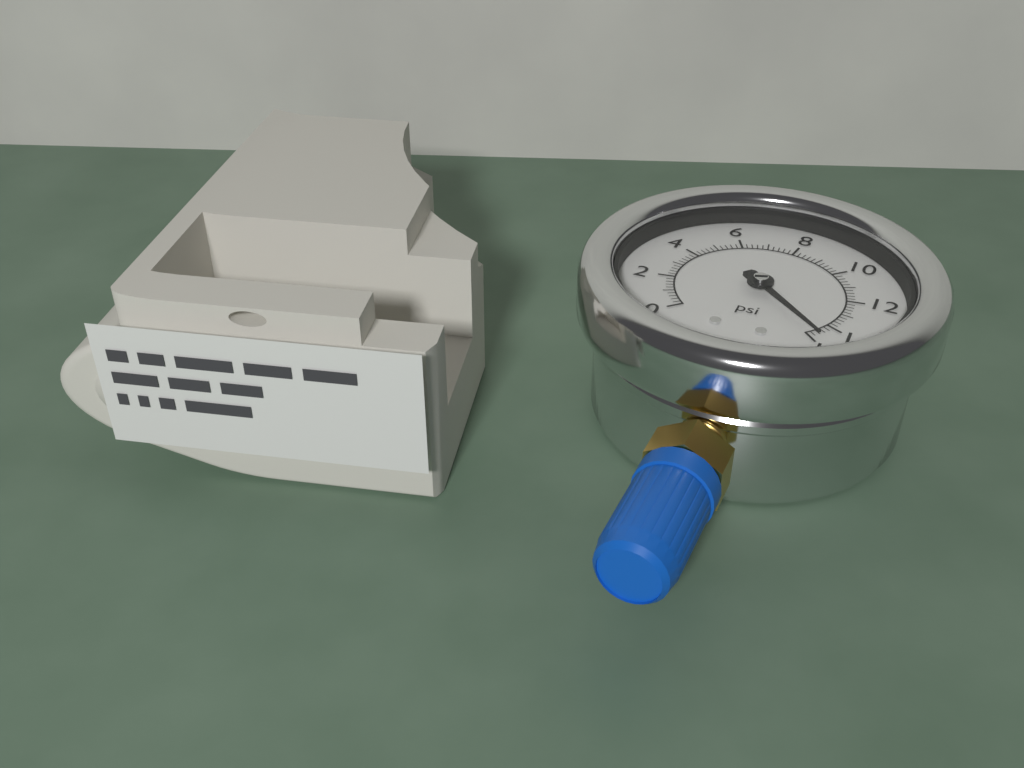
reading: 14.8 psi
